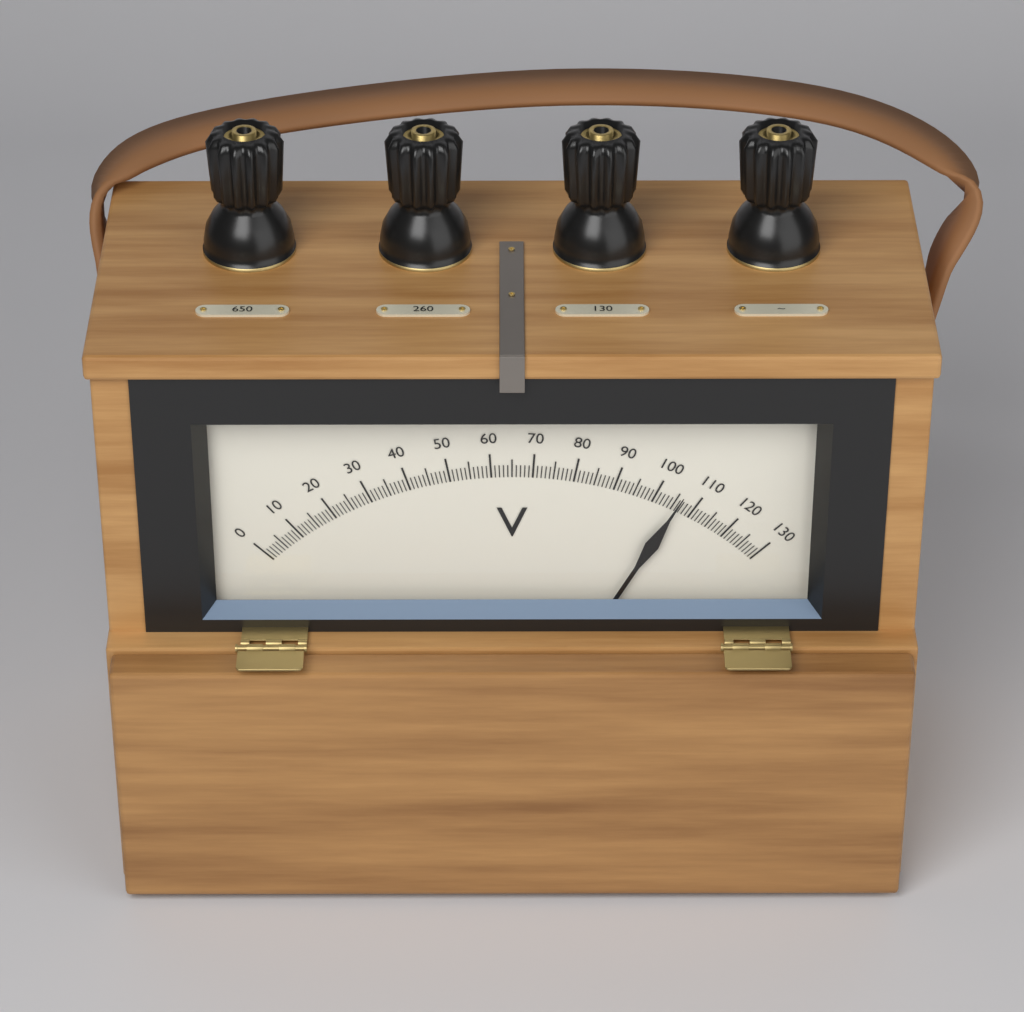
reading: 106 V
